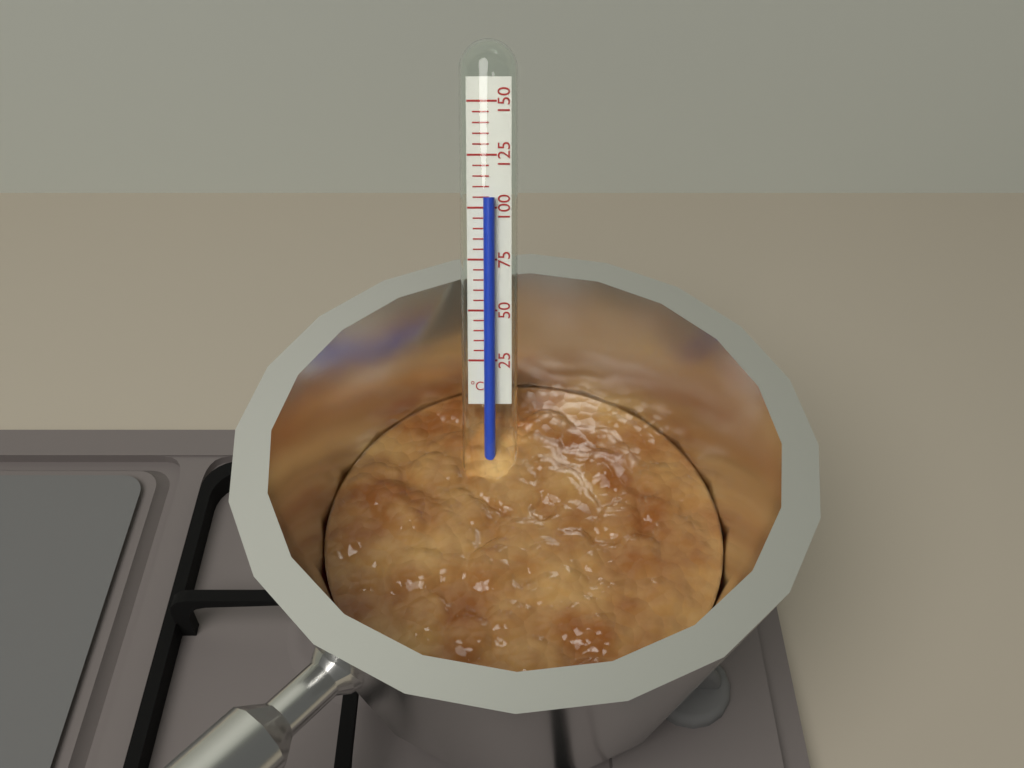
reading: 105 °C
